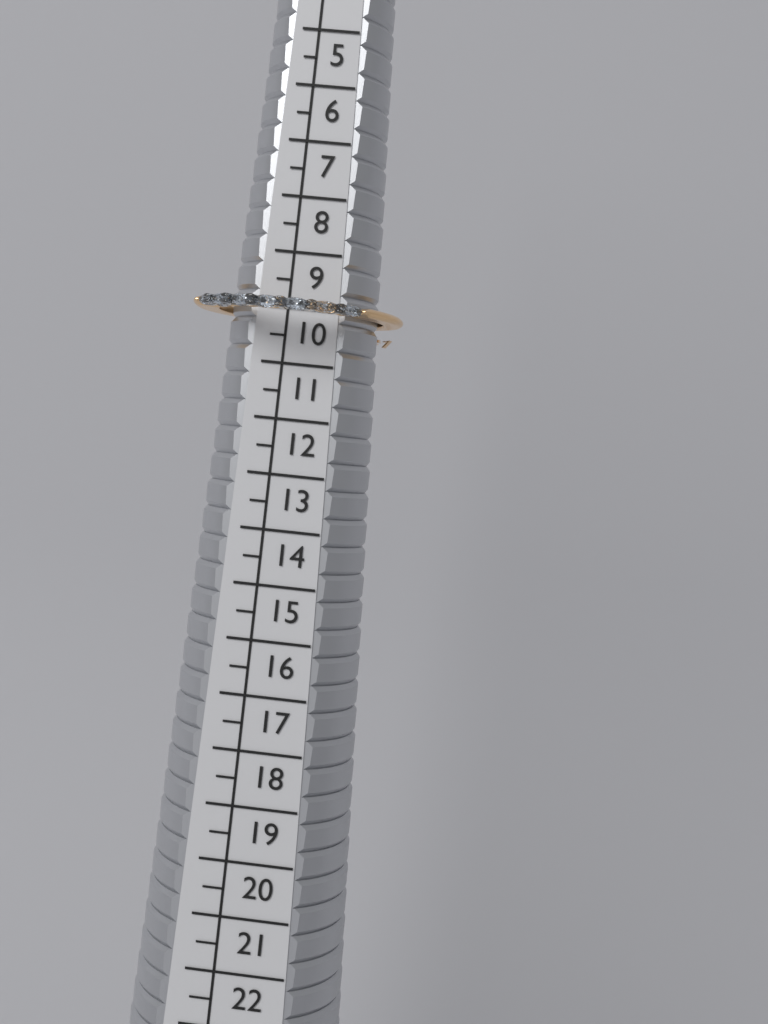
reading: 10.5 (no unit)
